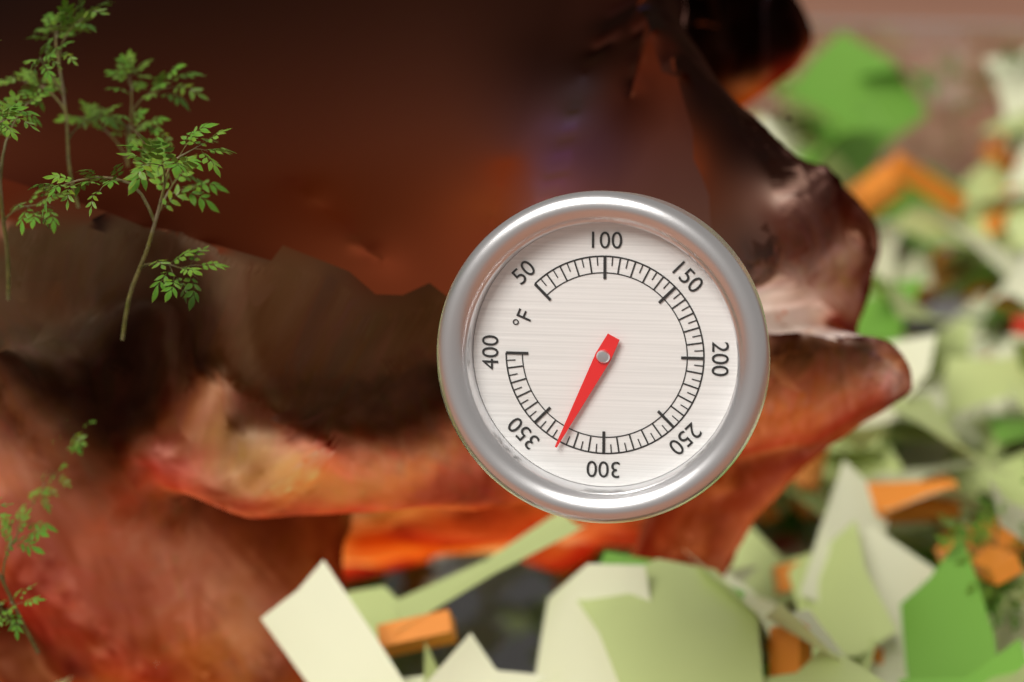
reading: 330 °F
